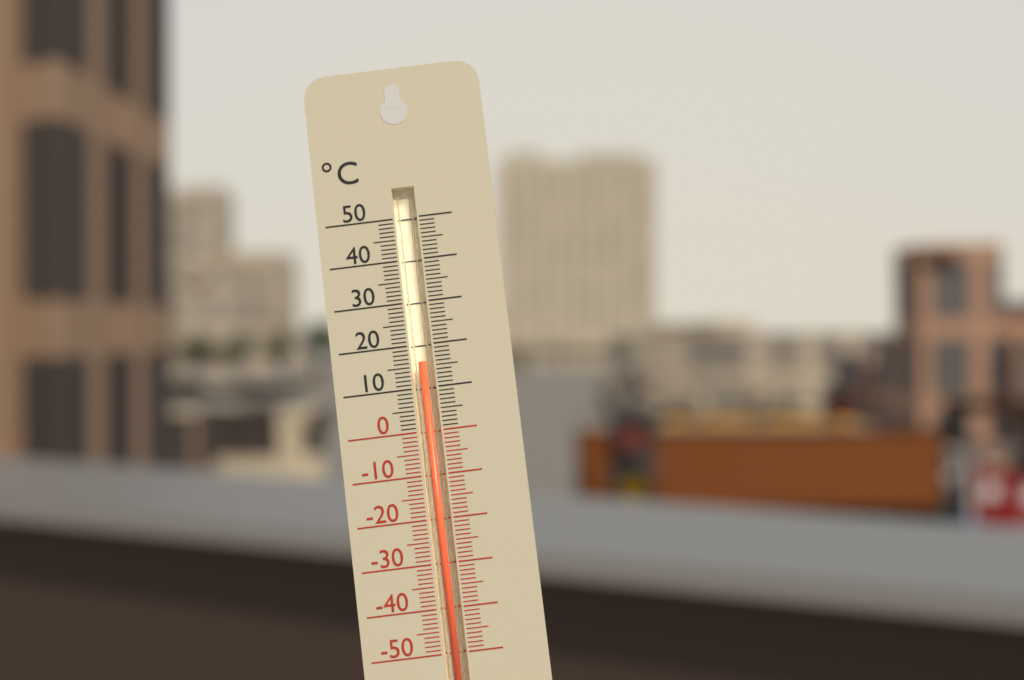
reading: 16 °C
